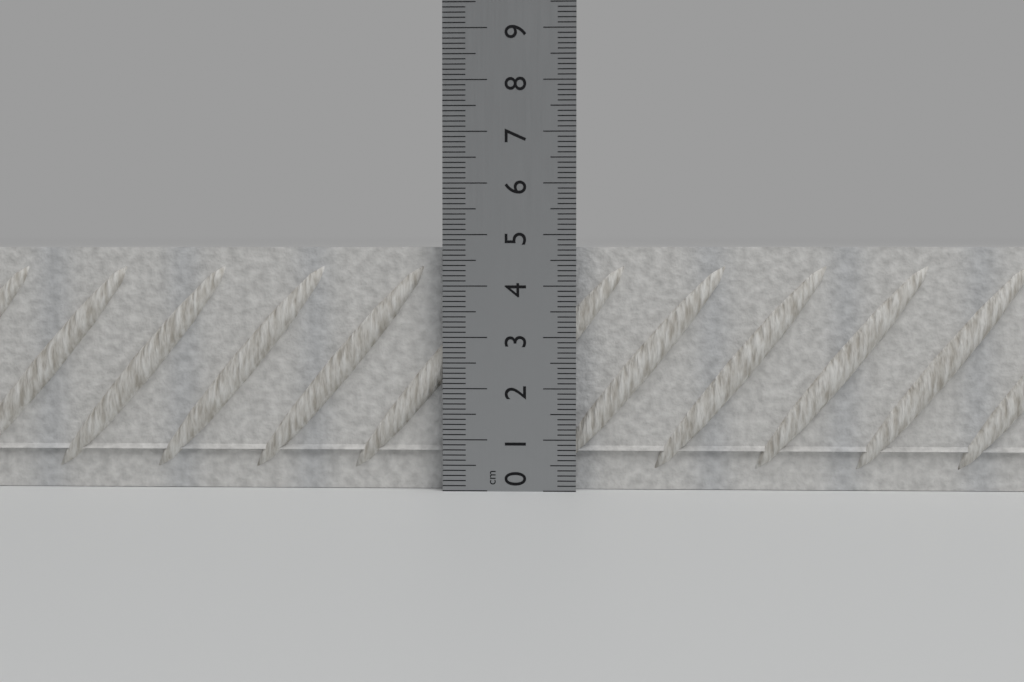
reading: 4.8 cm
